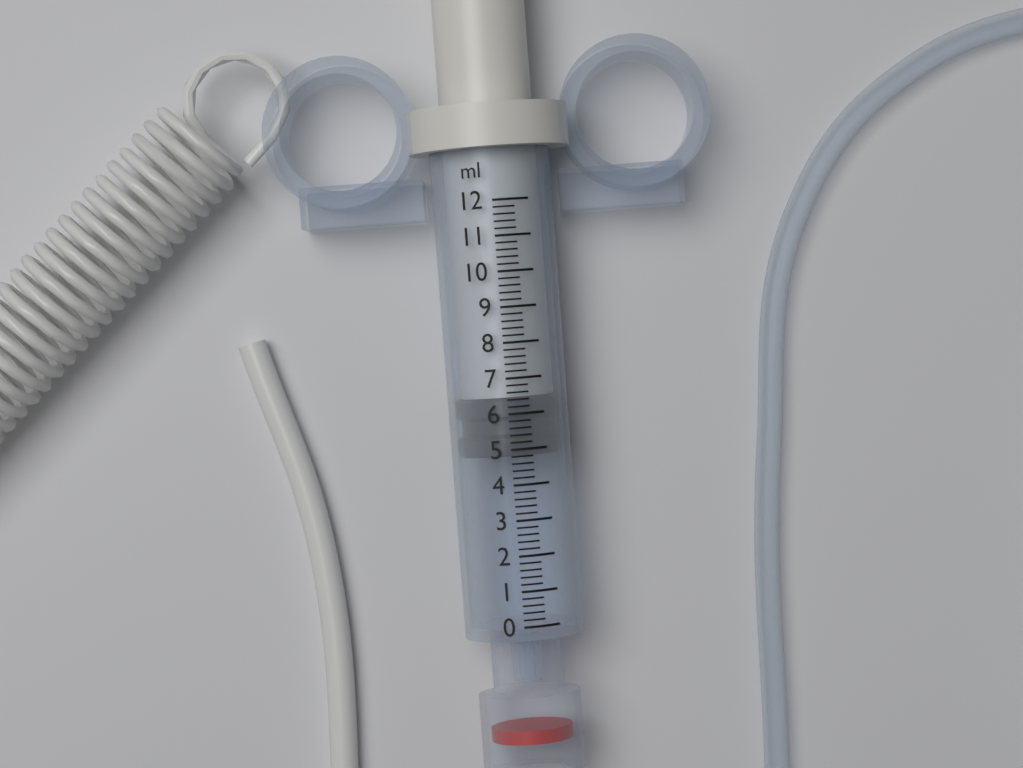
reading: 4.8 ml
